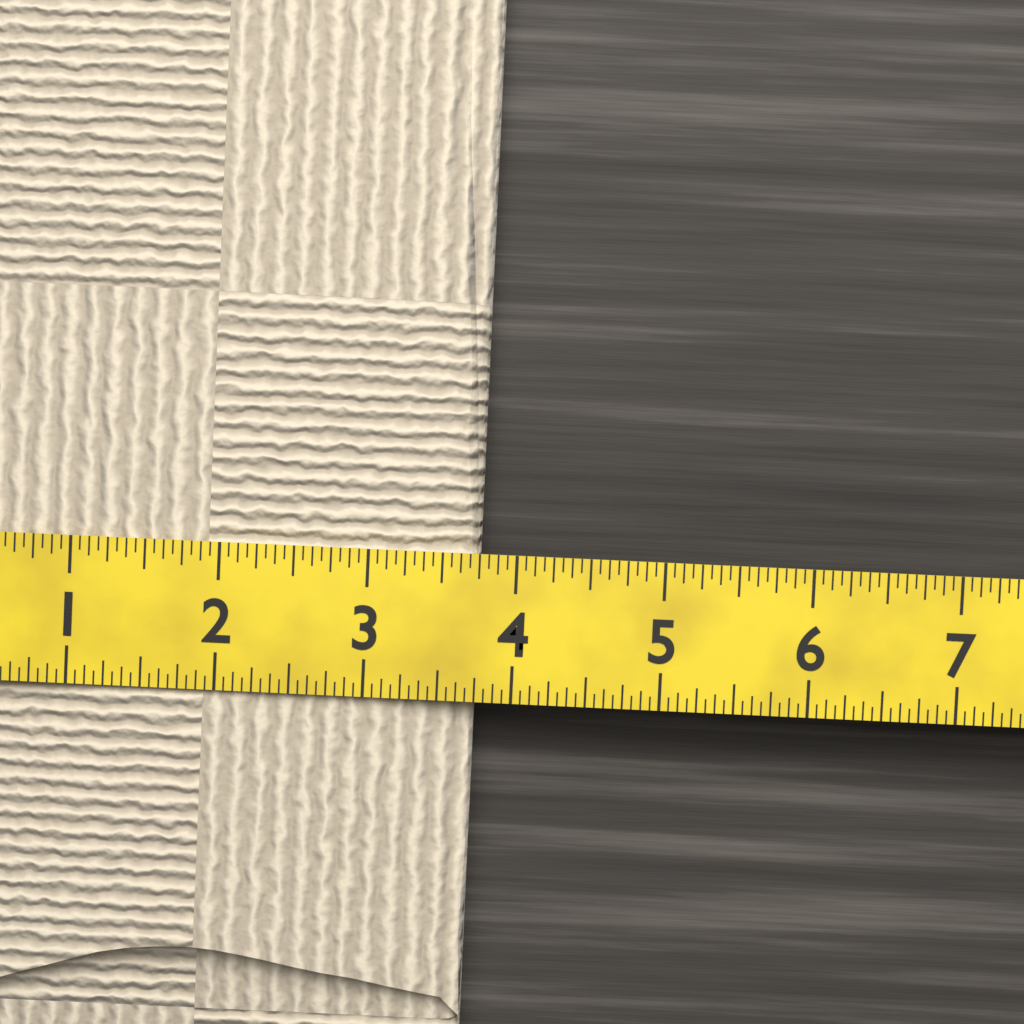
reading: 3.7500 (no unit)
